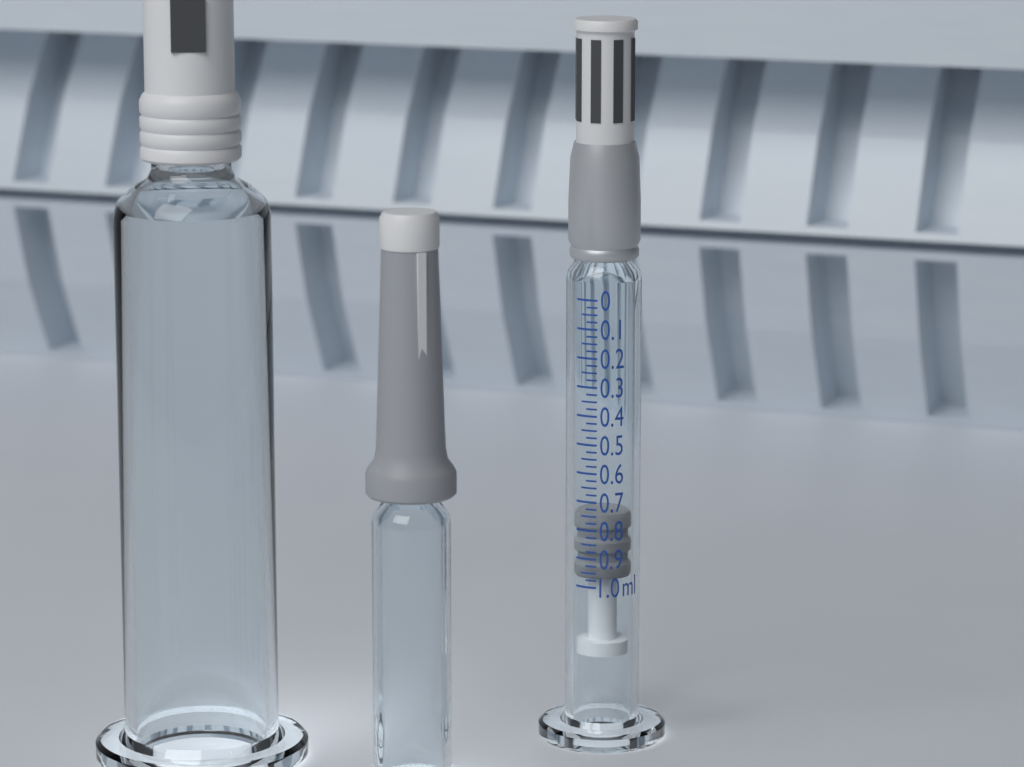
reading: 0.750 ml
